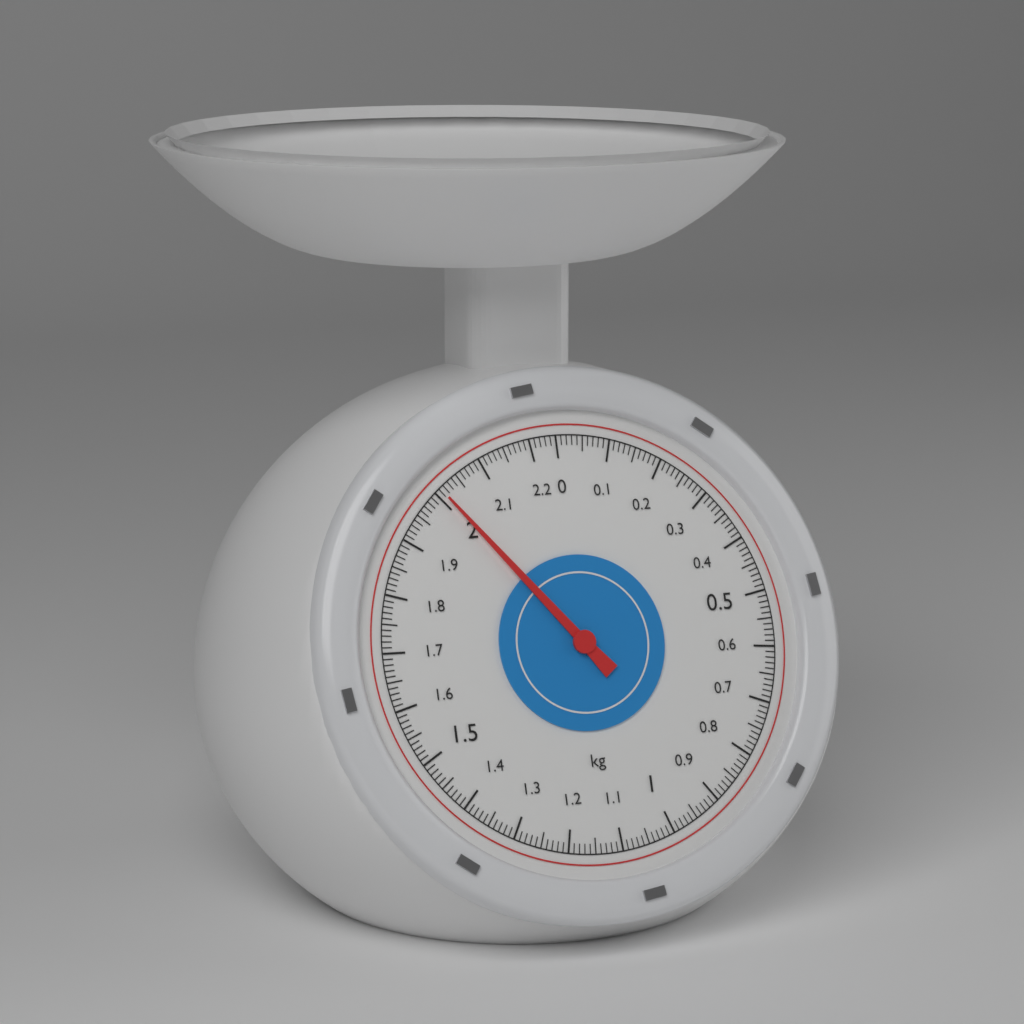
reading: 2.01 kg
